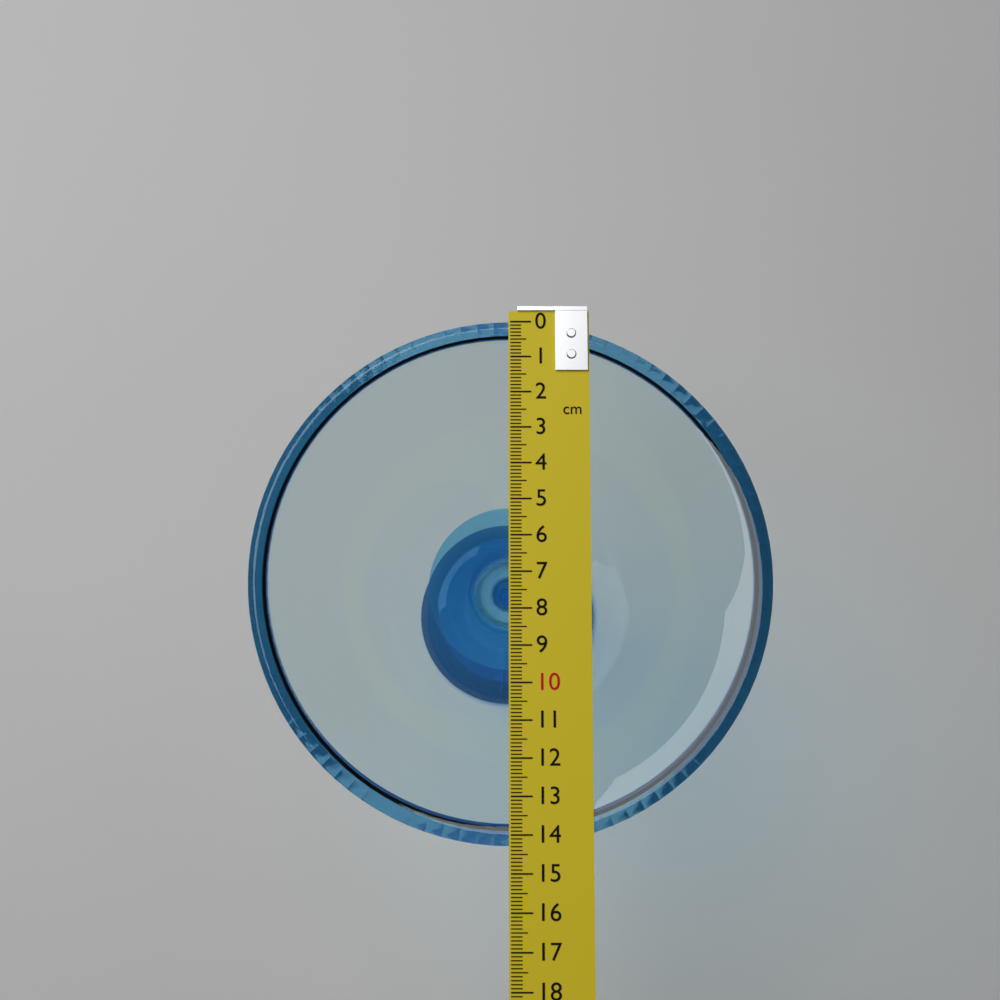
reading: 14.3 cm
